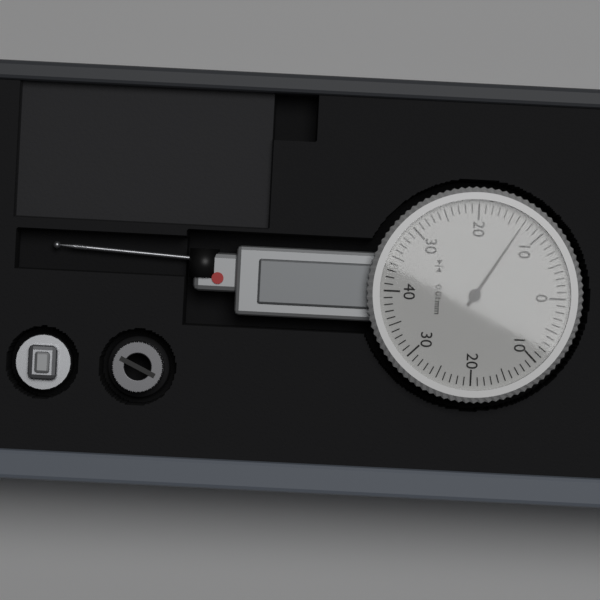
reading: 0.13 mm
